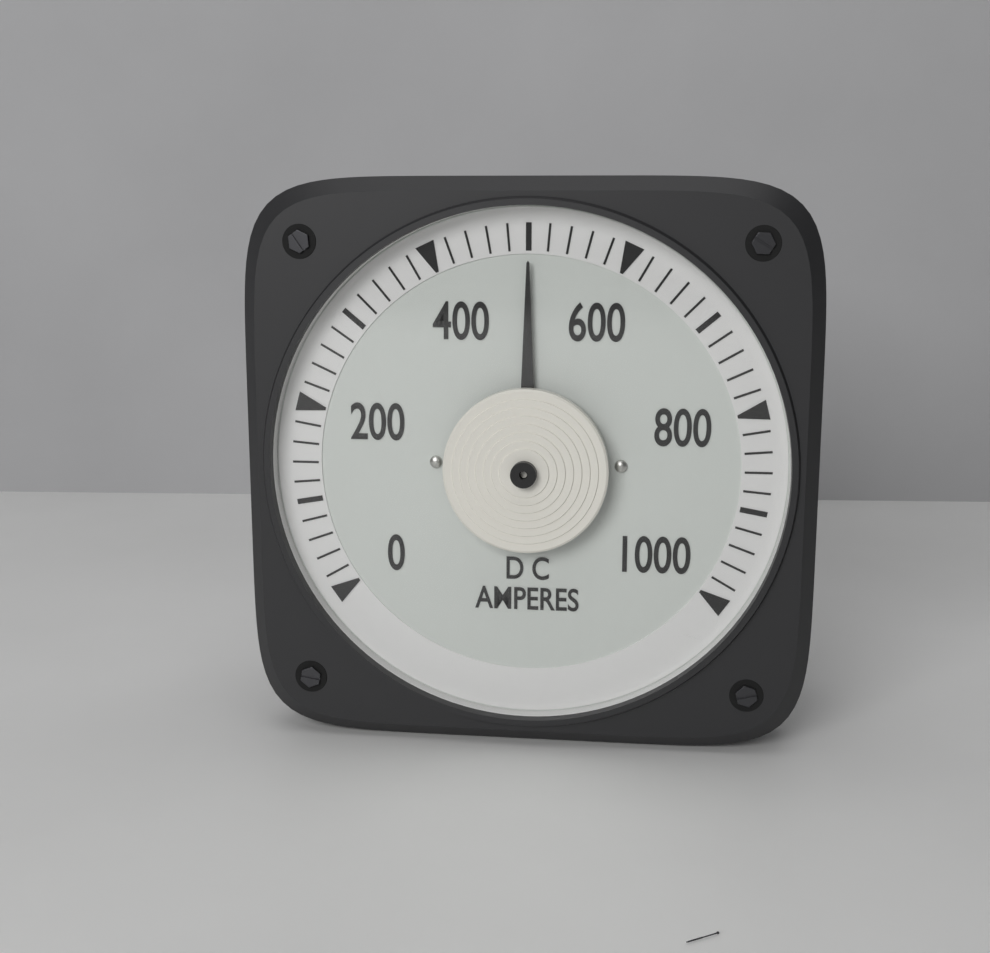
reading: 500 A
